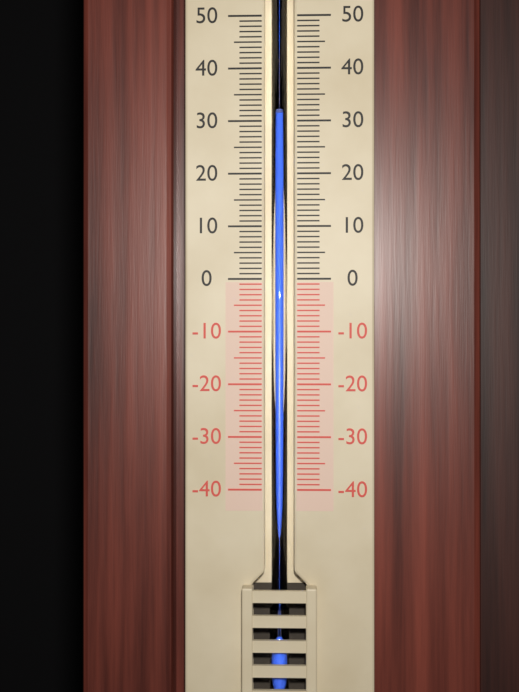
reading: 31 (no unit)
